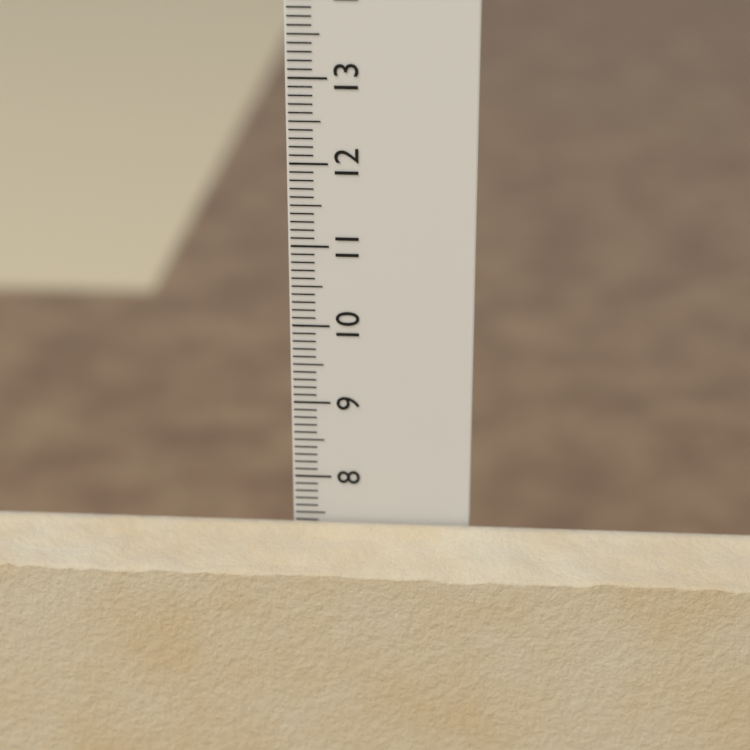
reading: 7.4 cm
